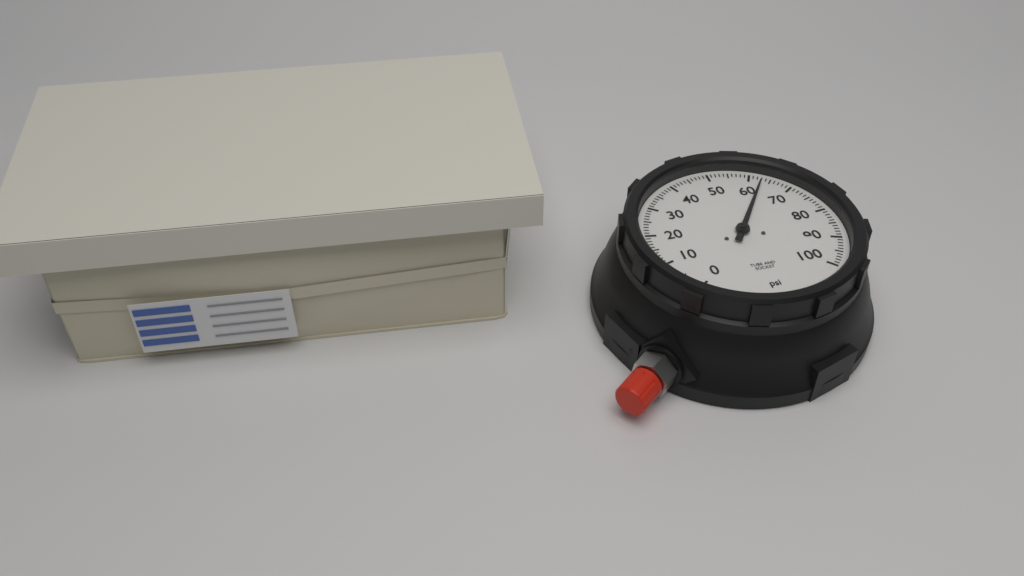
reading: 63 psi
